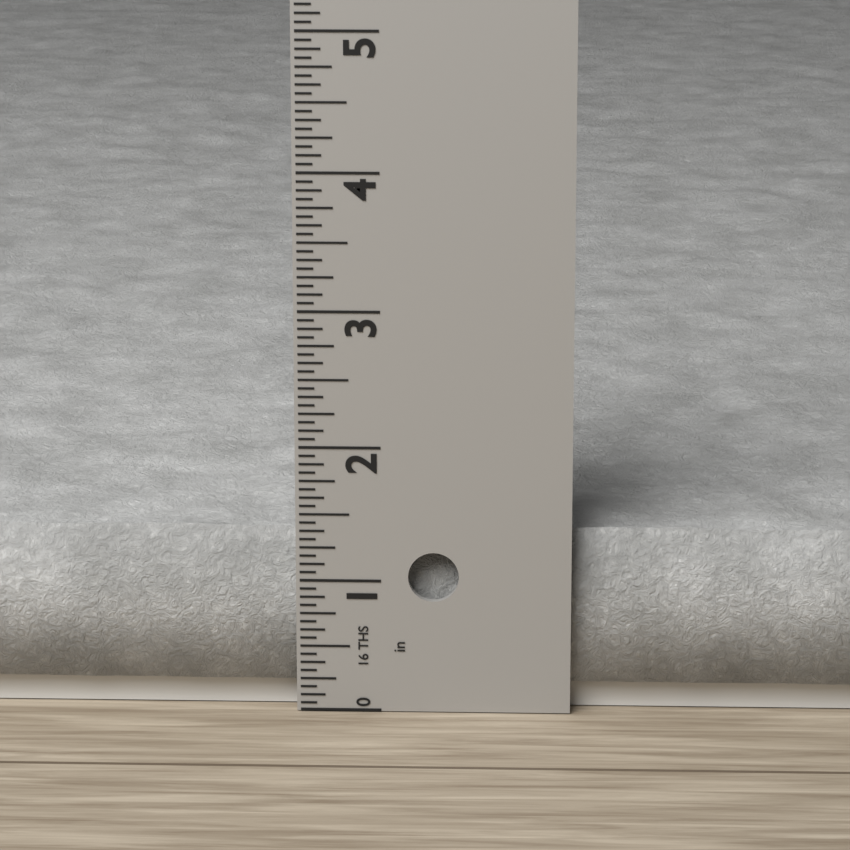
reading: 1.3750 in
